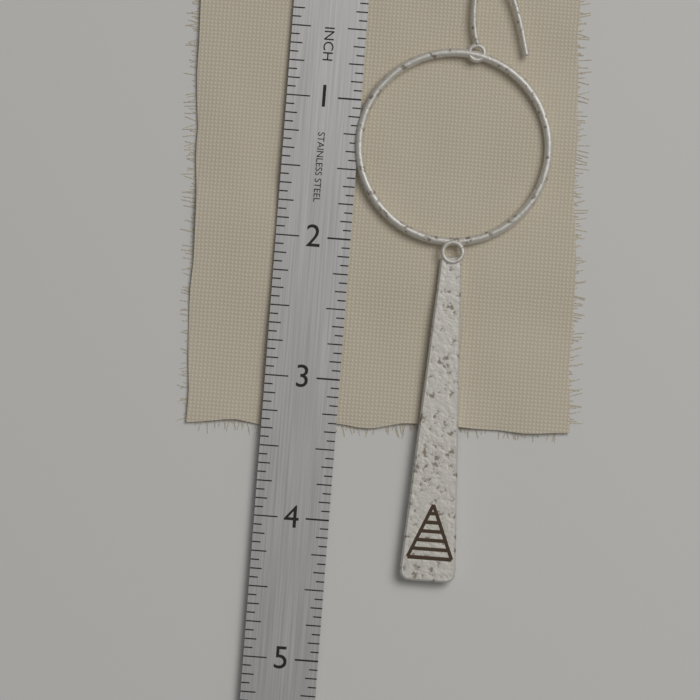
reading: 4.3750 in
